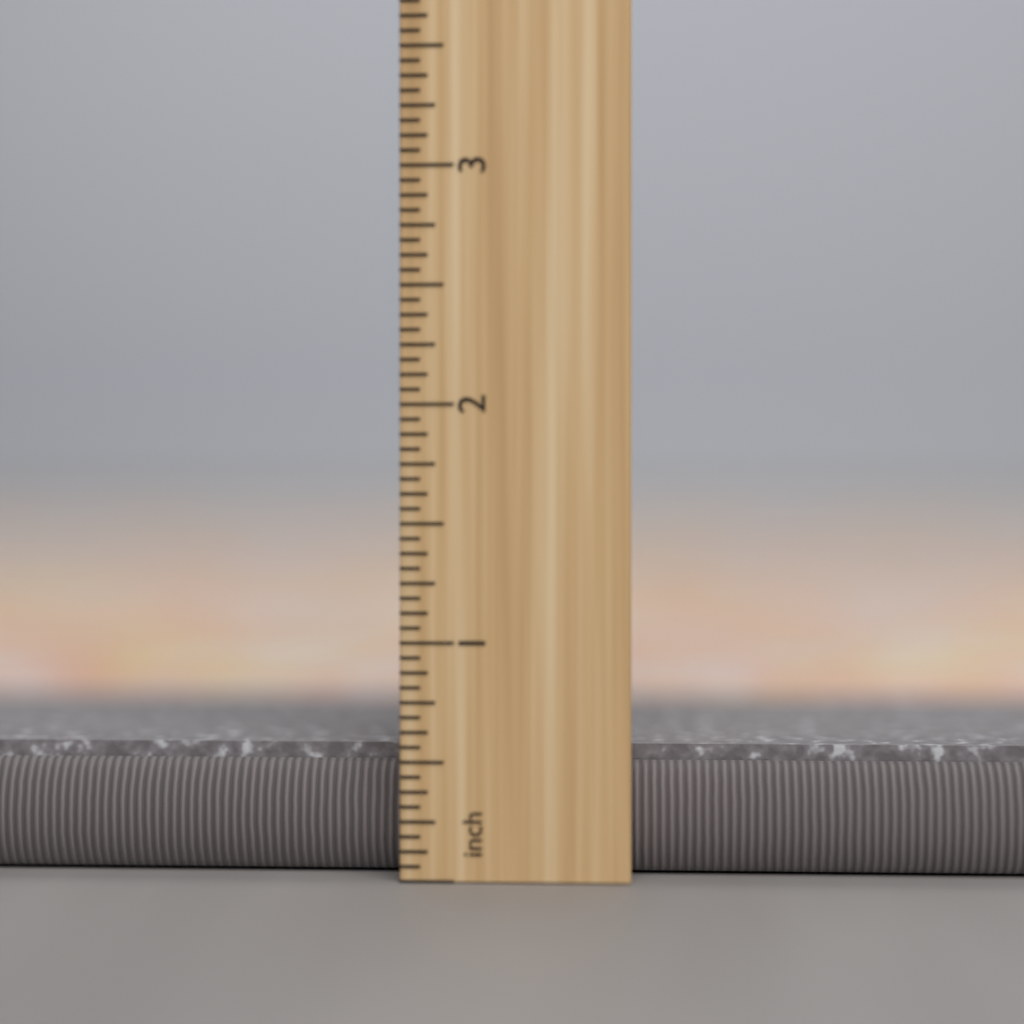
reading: 0.5625 inch
